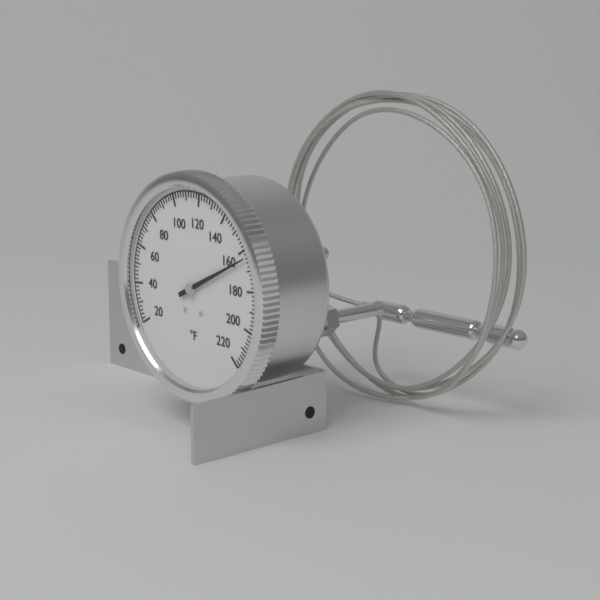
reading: 164 °F
